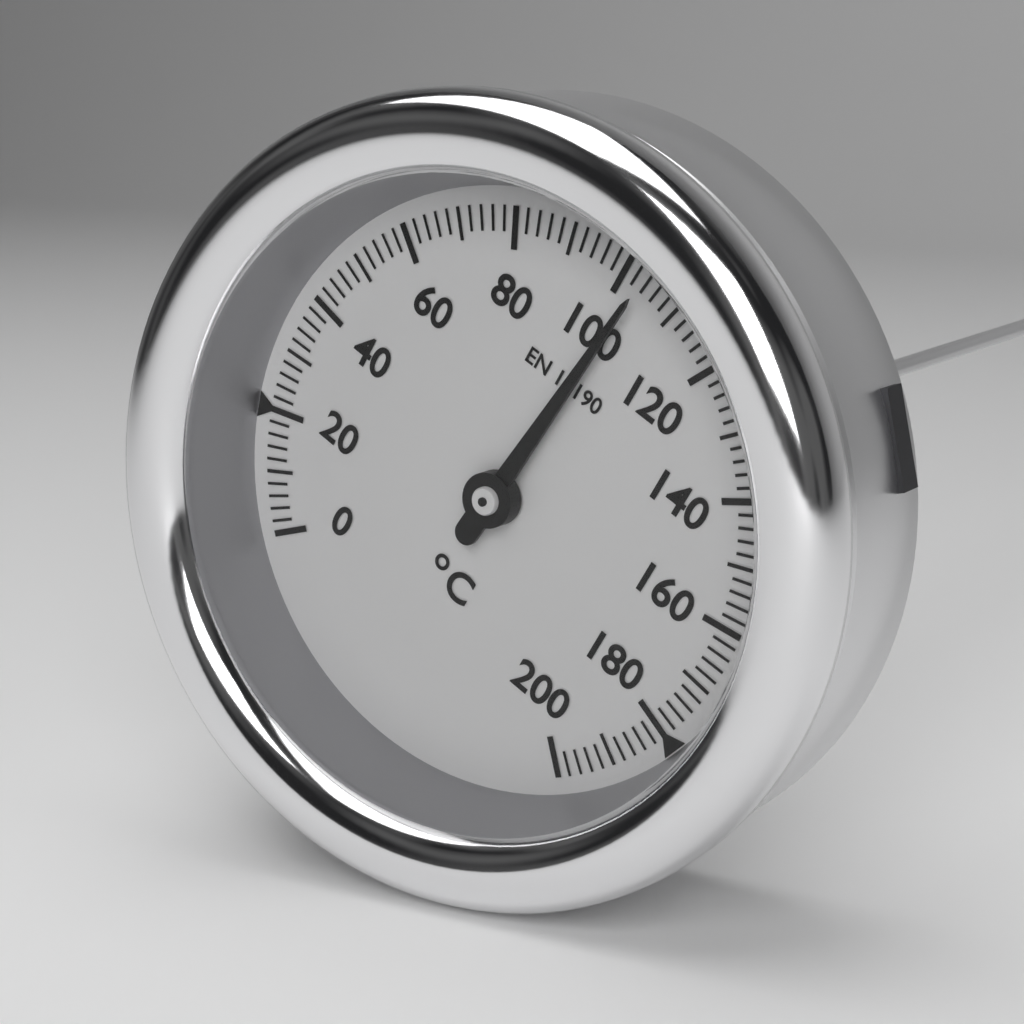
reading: 104 °C
